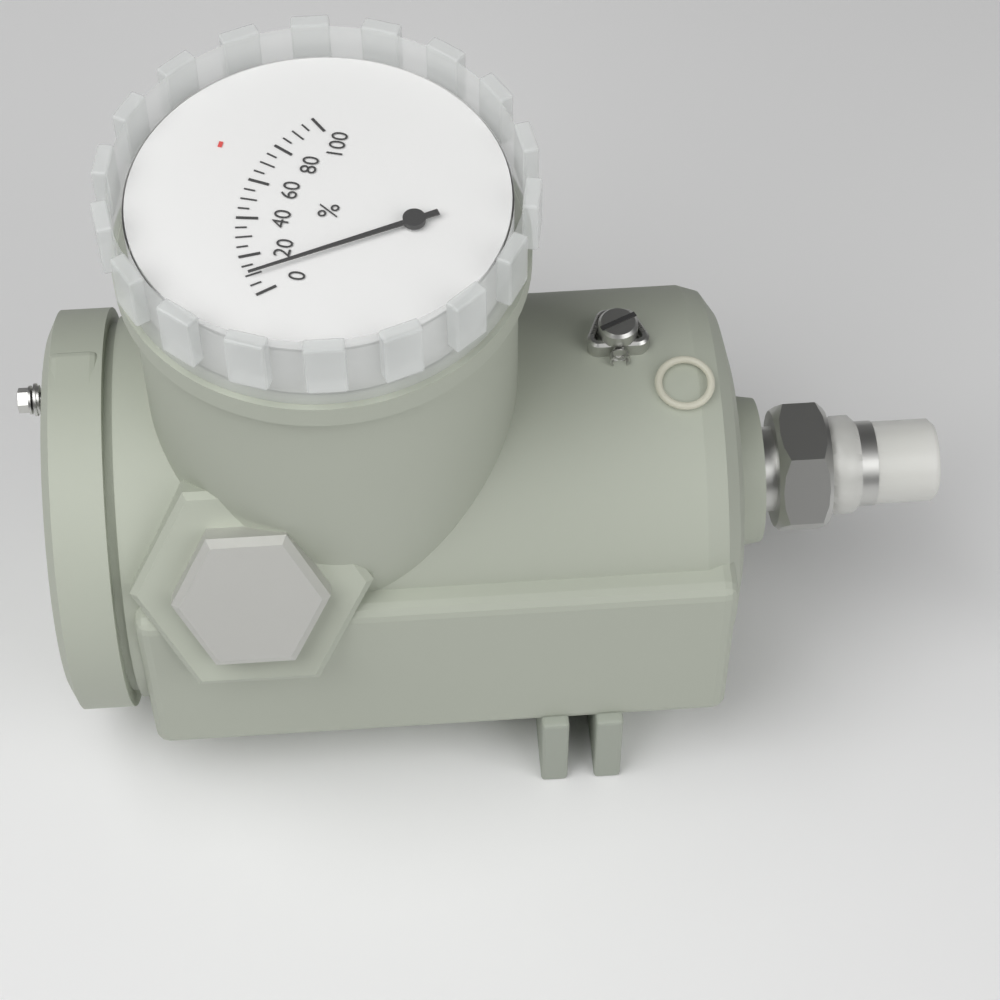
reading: 10 %
